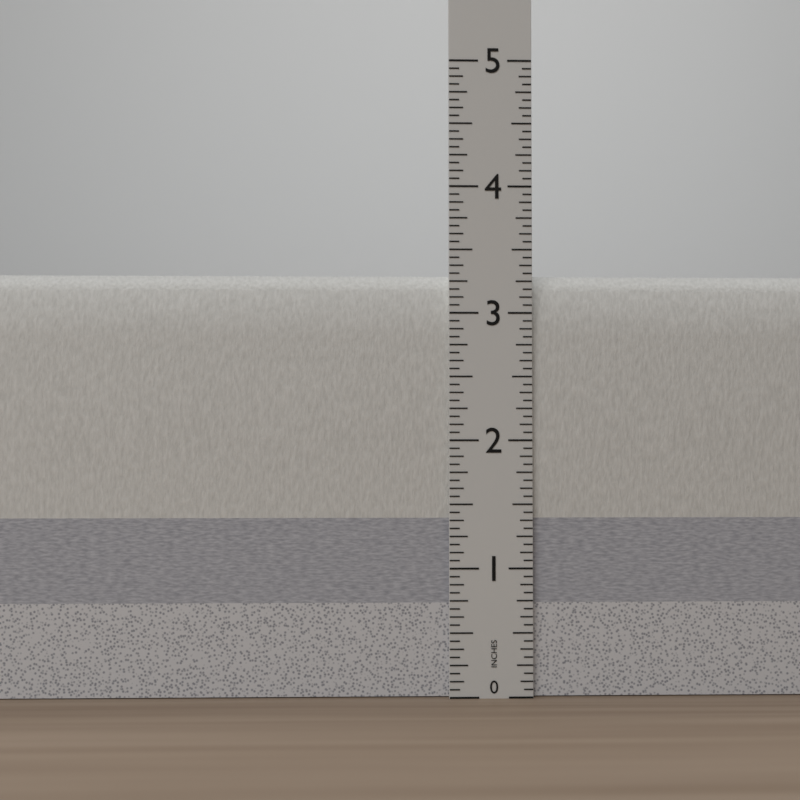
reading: 3.3125 in
